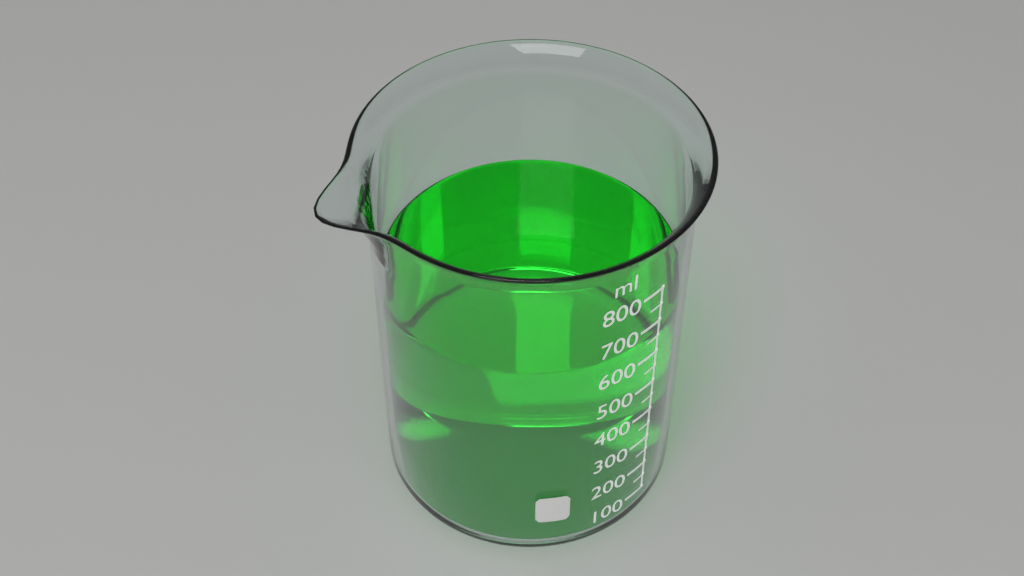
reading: 650 ml
